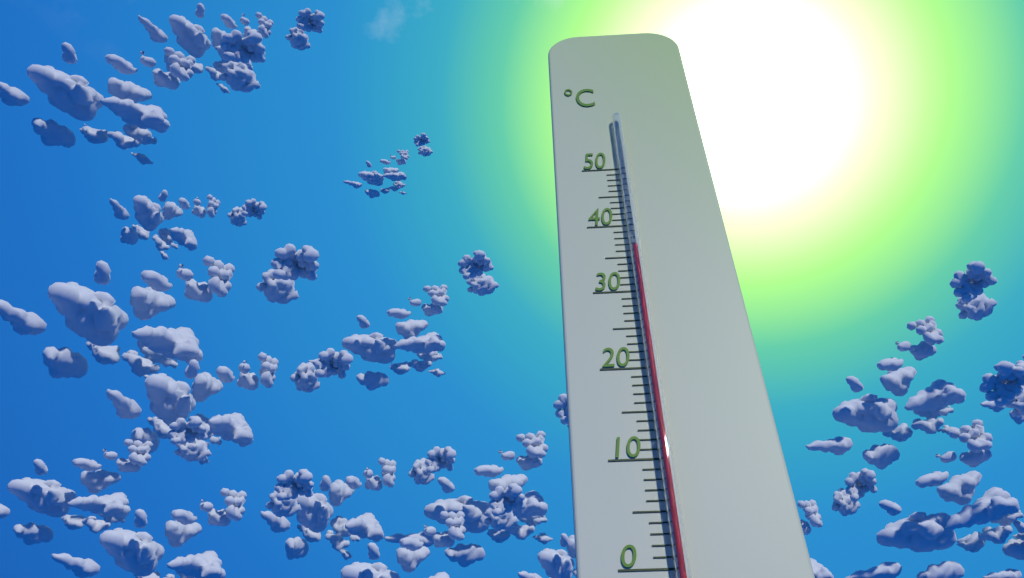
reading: 36 °C
